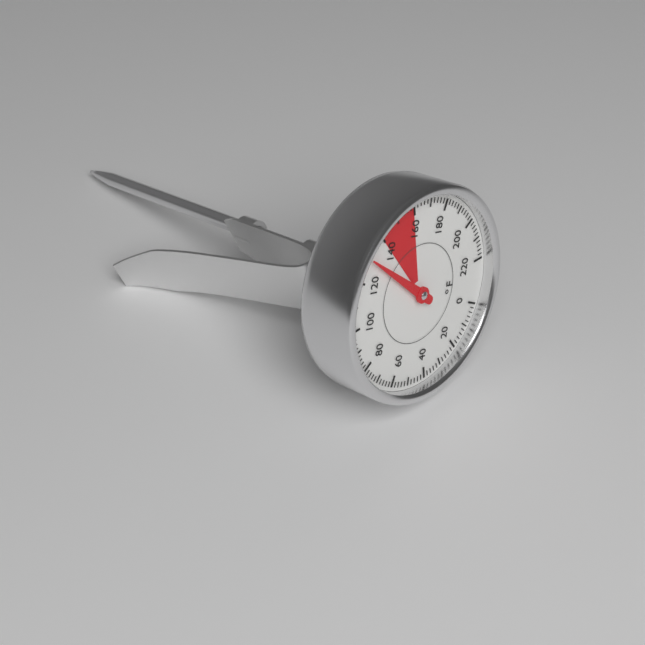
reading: 130 °F
